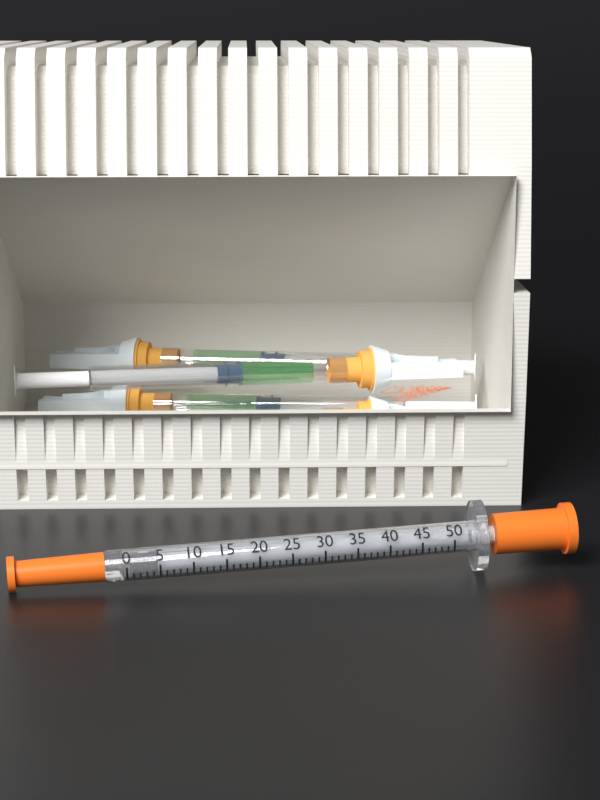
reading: 1 units
